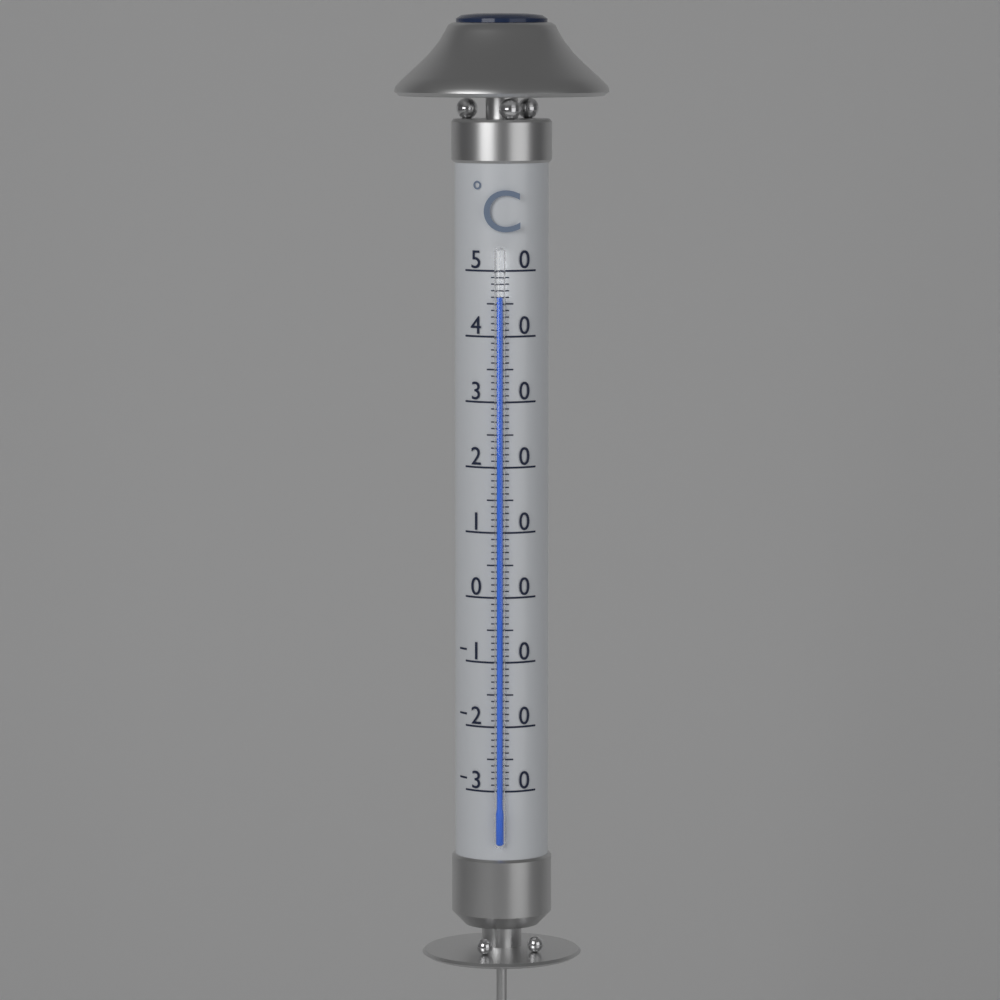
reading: 46 °C
